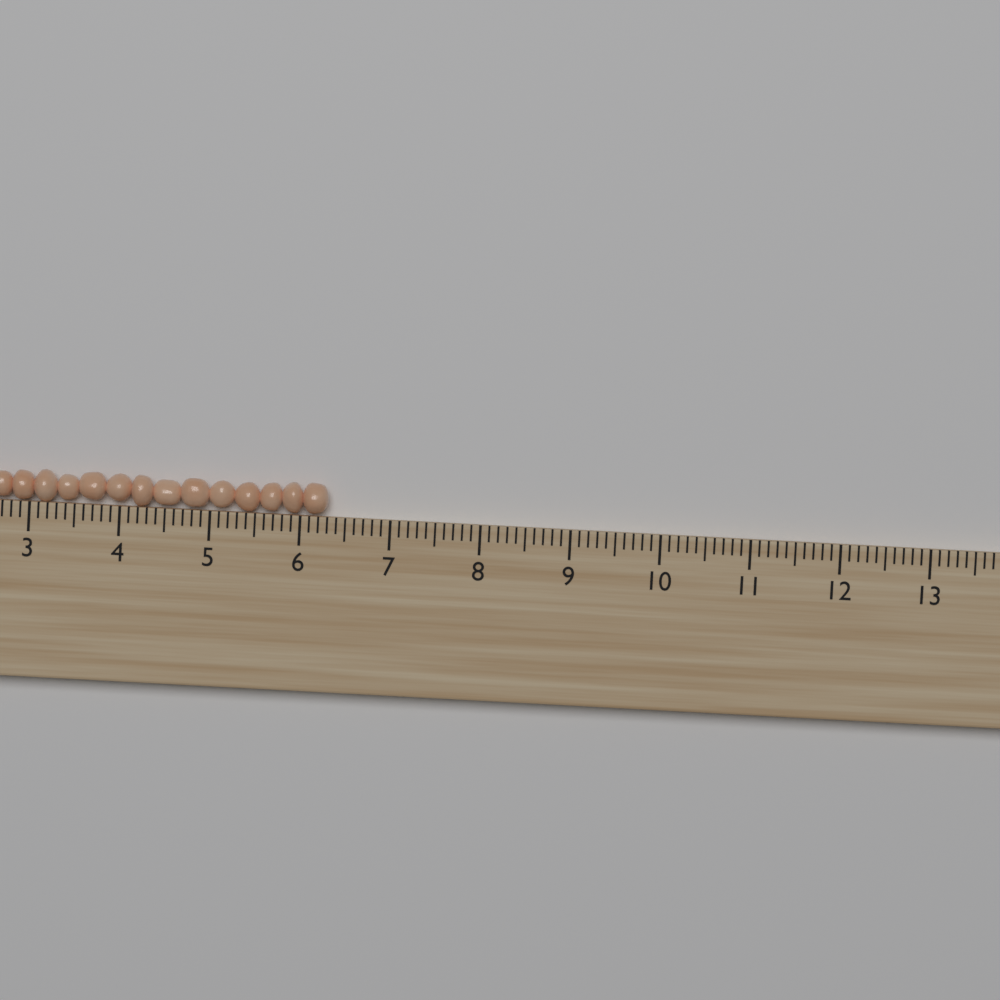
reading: 6.3 (no unit)
